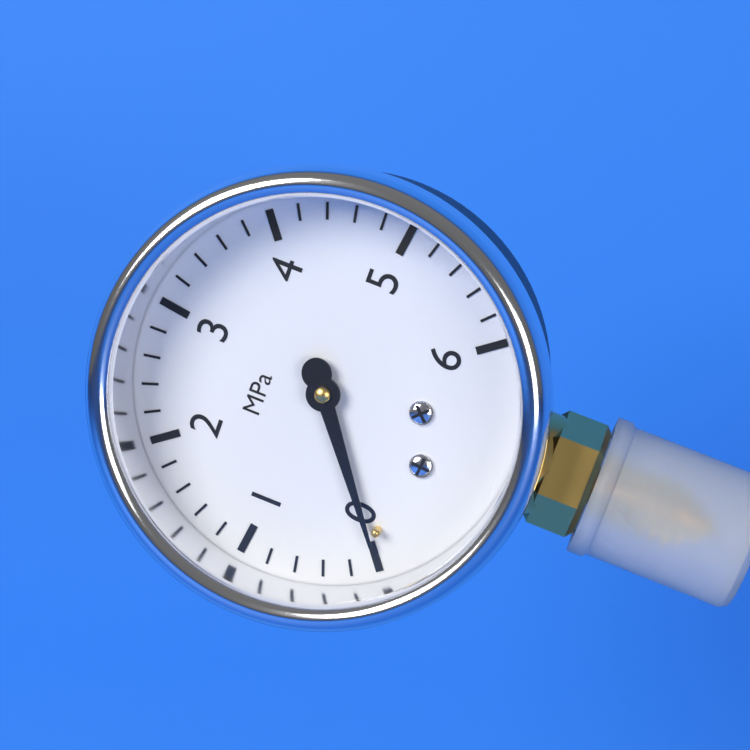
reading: 0.0 MPa
